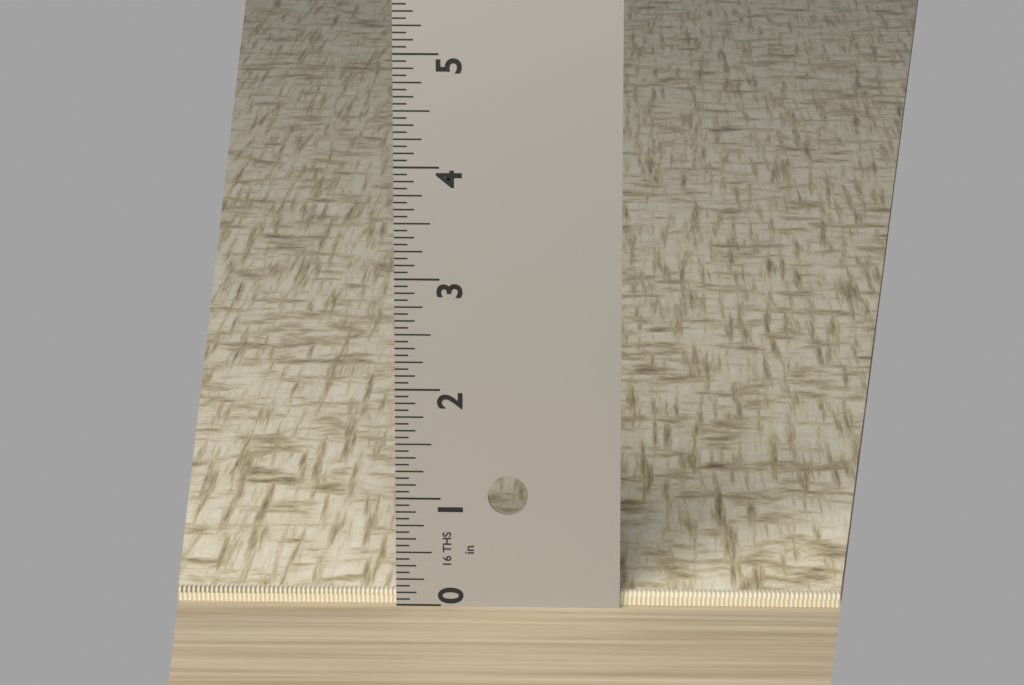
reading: 0.1250 in
